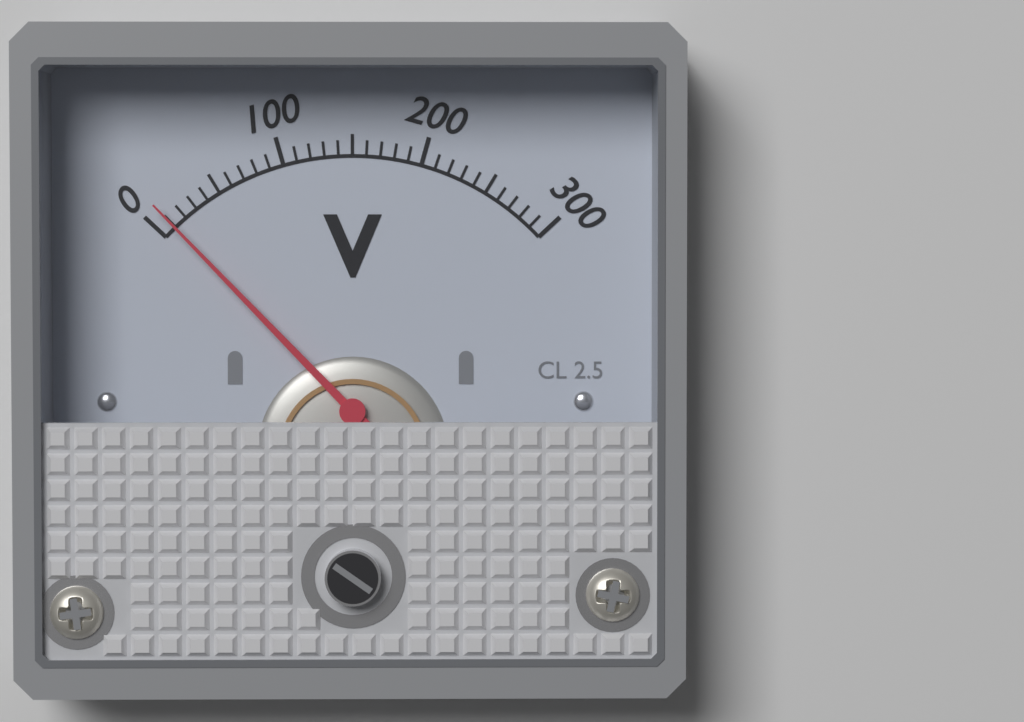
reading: 10 V
